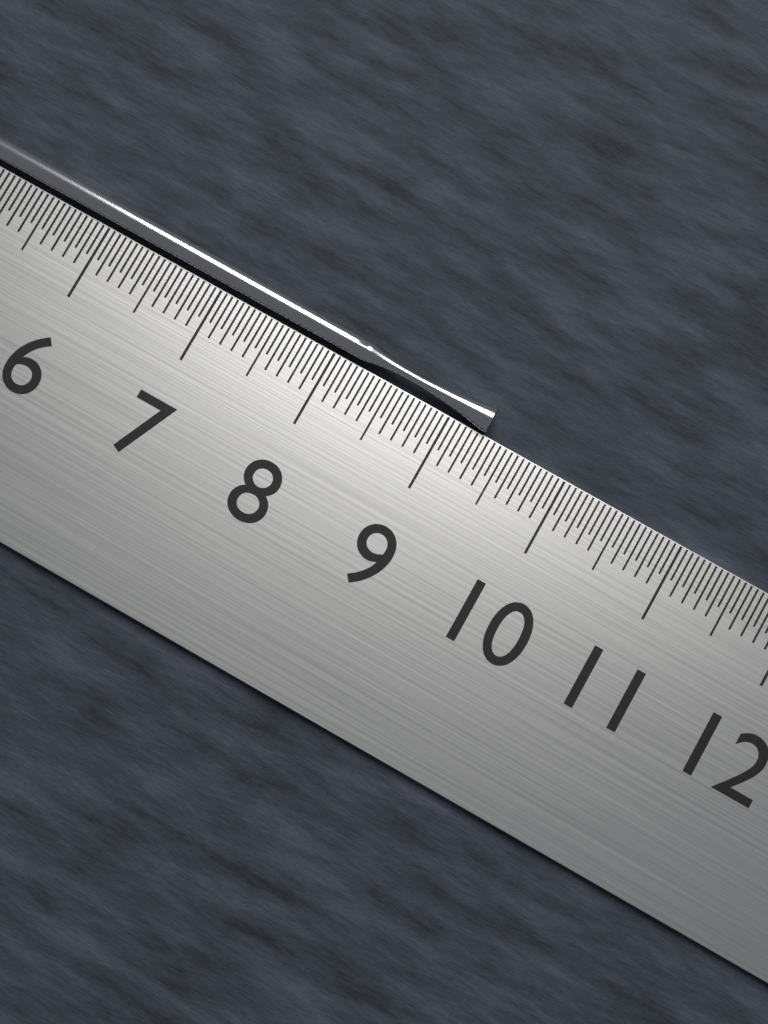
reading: 9.30 cm
